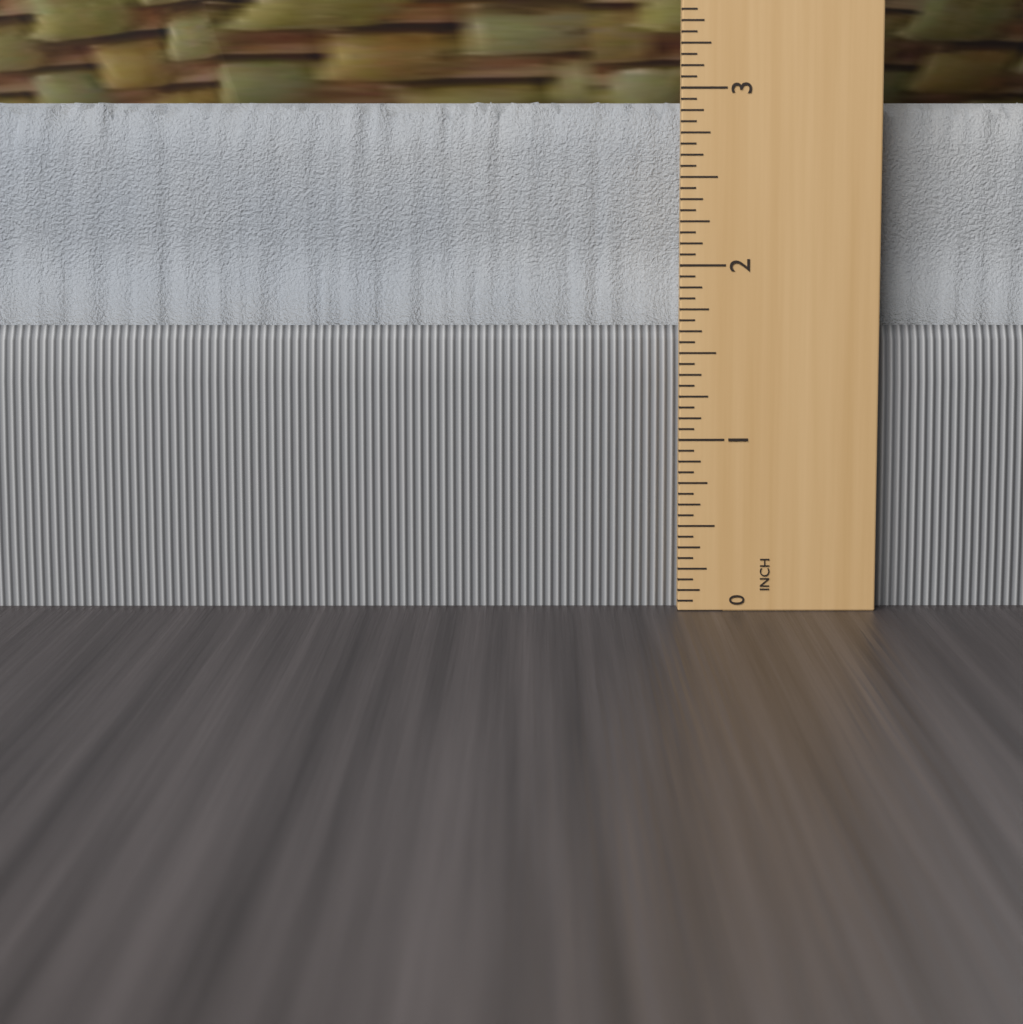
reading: 2.9375 in
